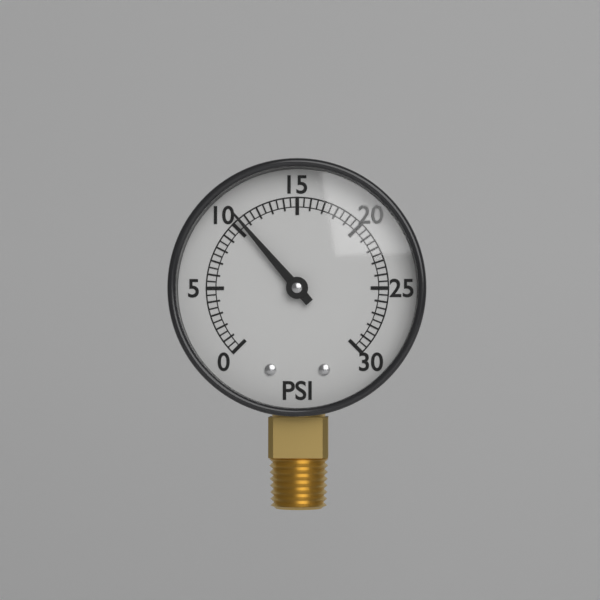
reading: 10.5 psi
